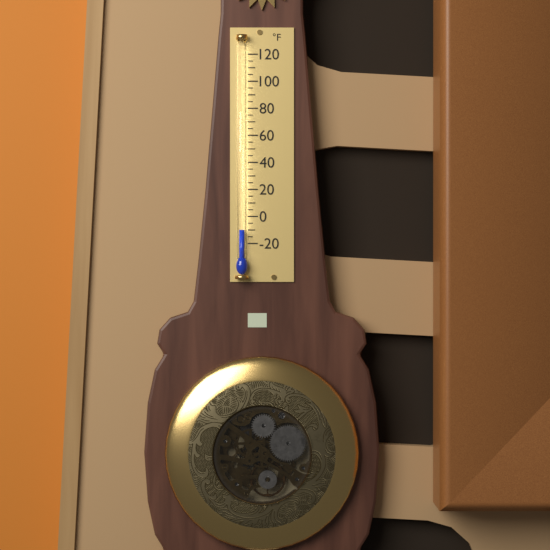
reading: -10 °F
